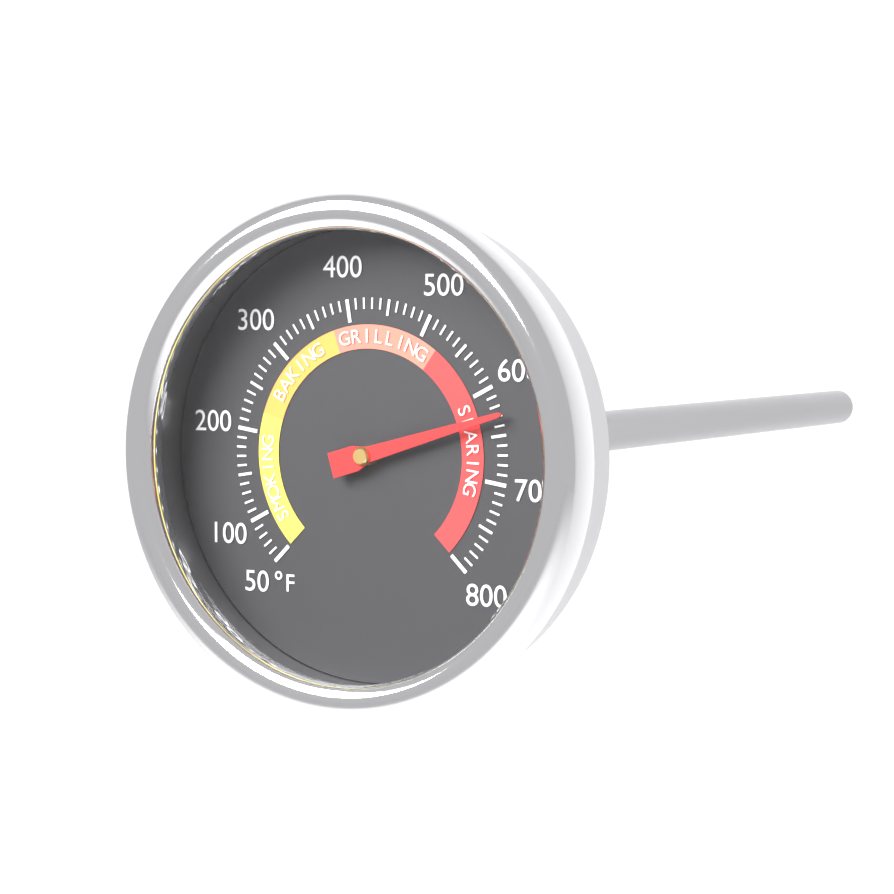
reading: 630 °F
